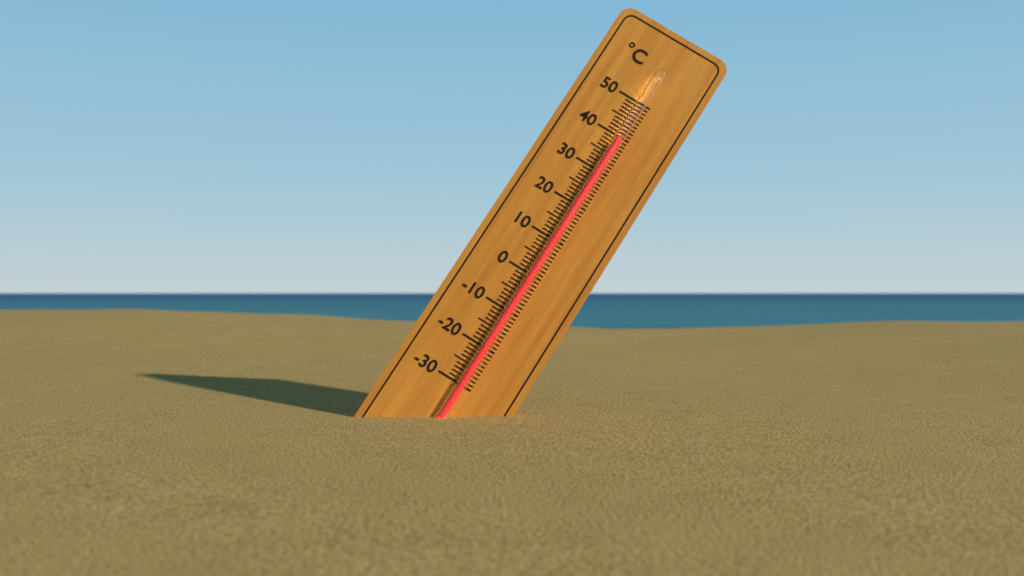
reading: 39 °C
